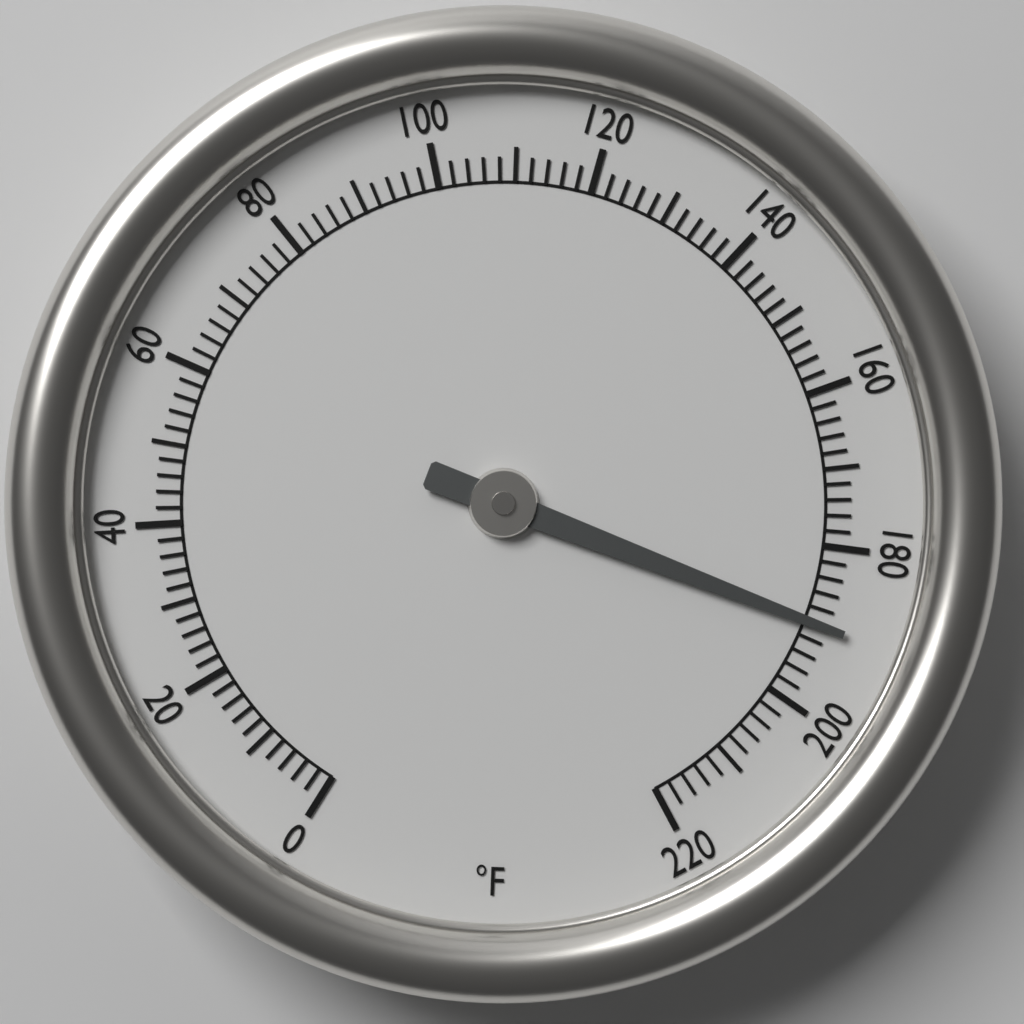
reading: 190 °F
